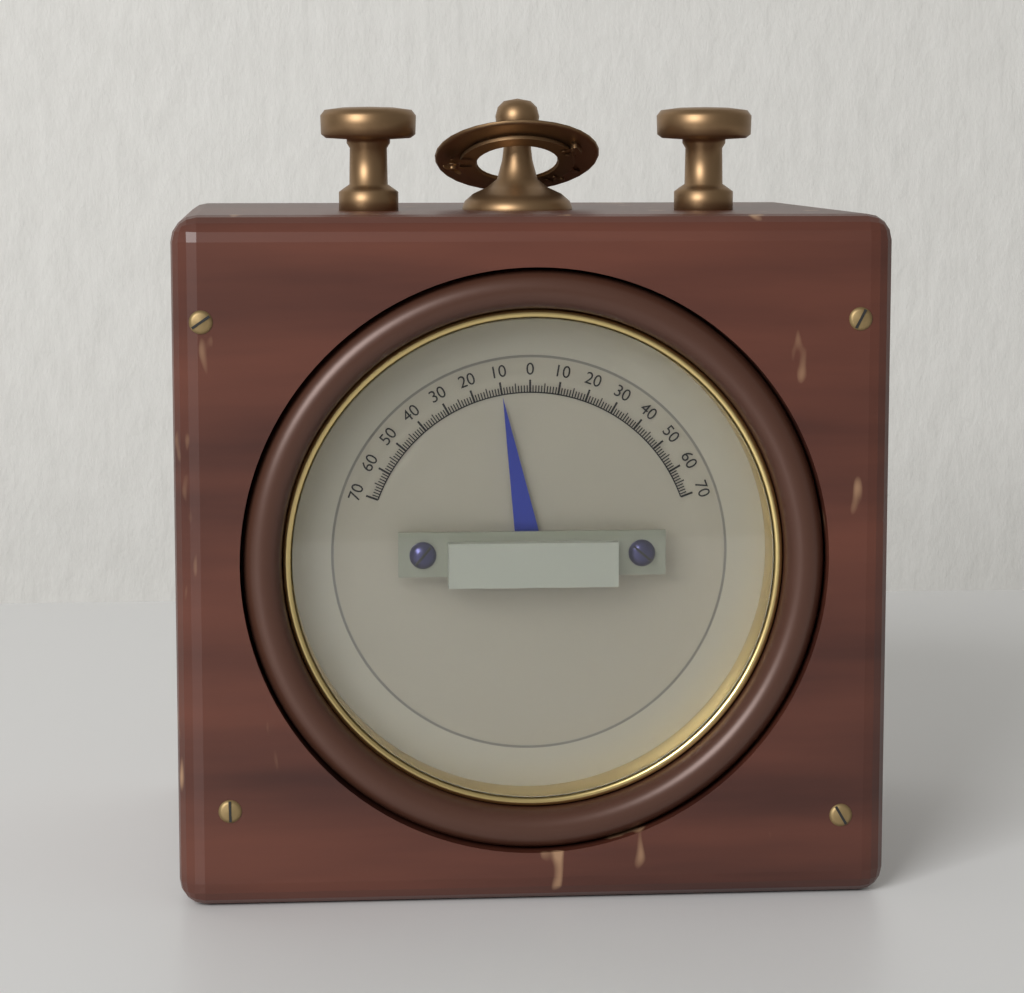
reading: -10 (no unit)
